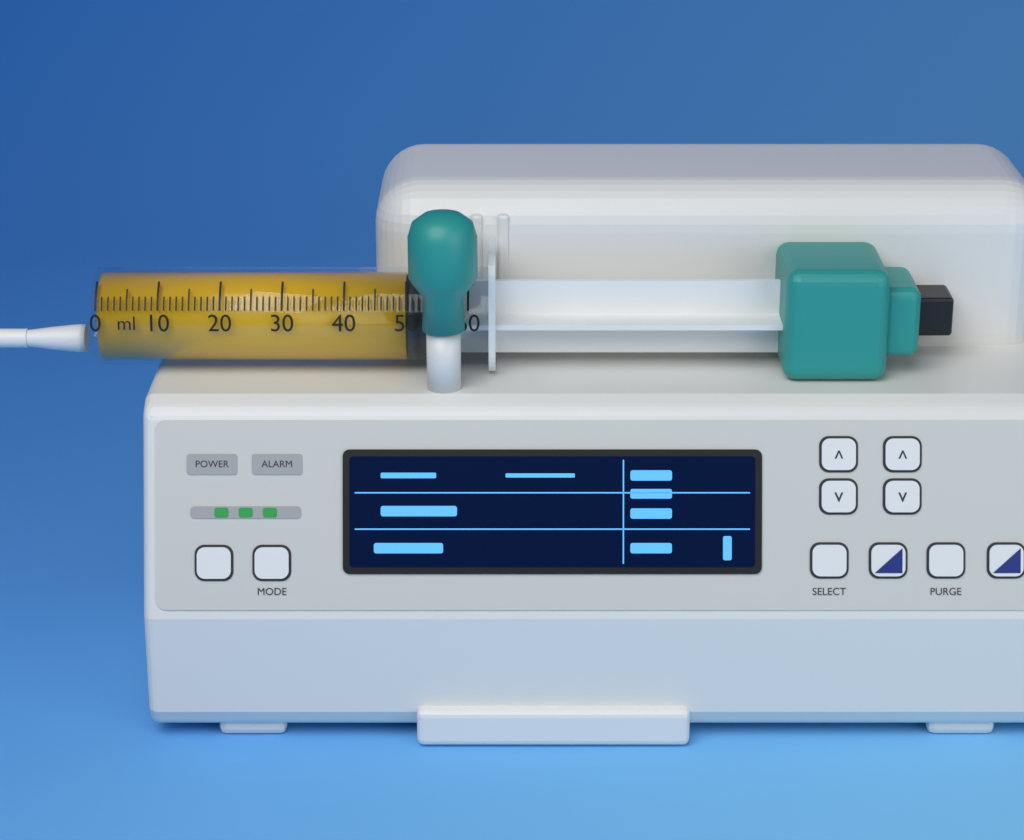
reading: 50 ml
